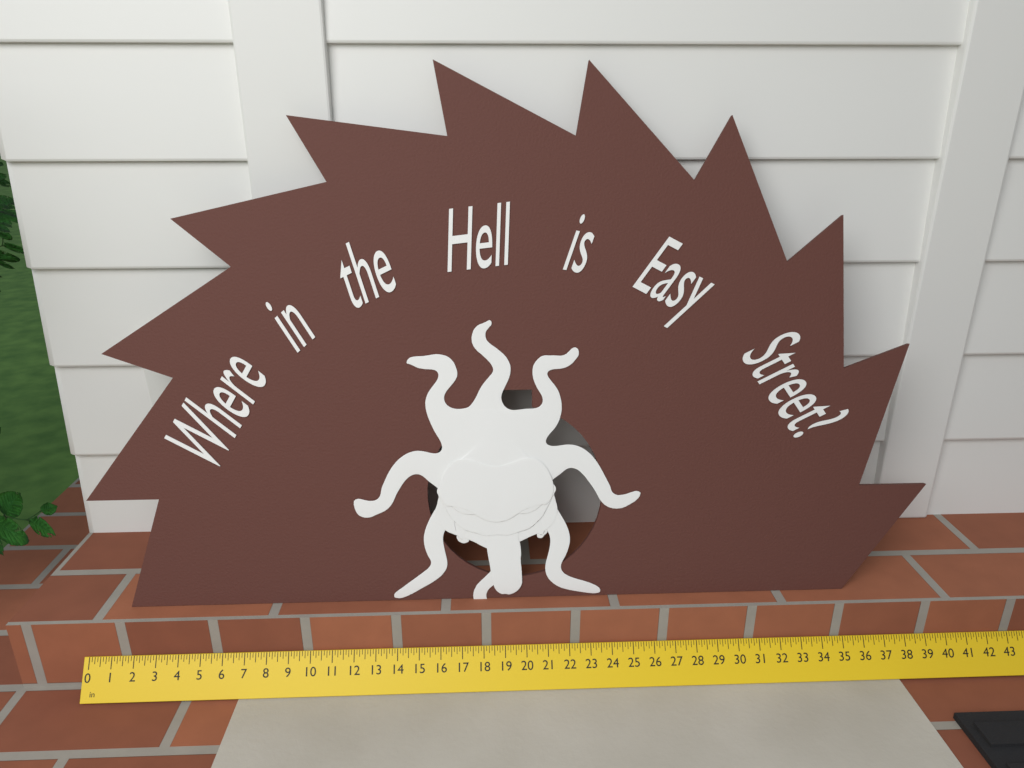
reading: 39.125 in
